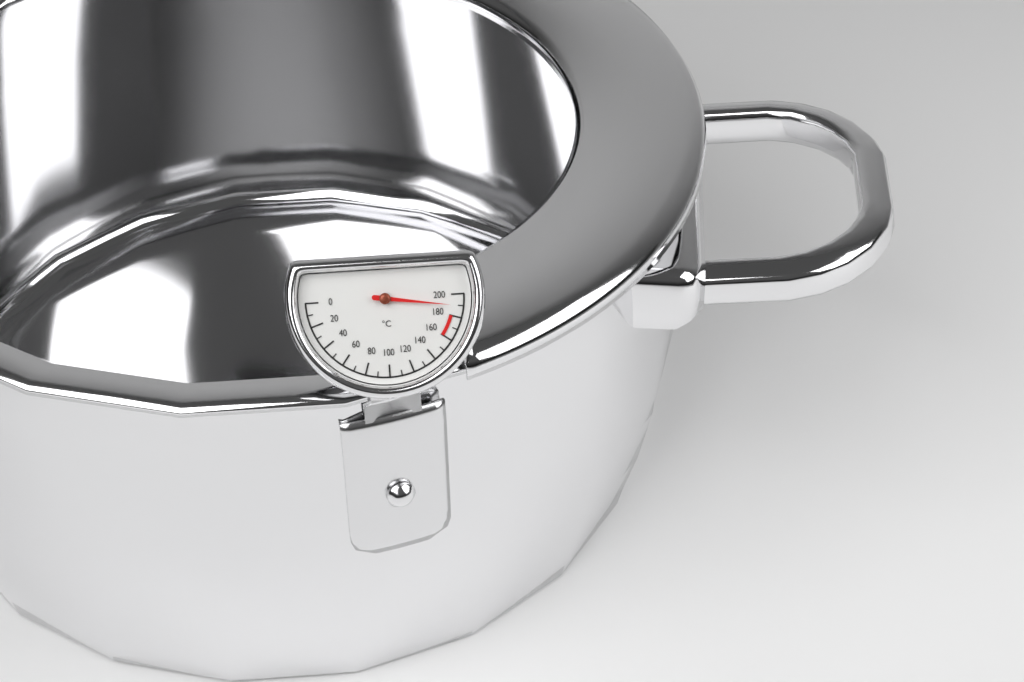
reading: 190 °C
